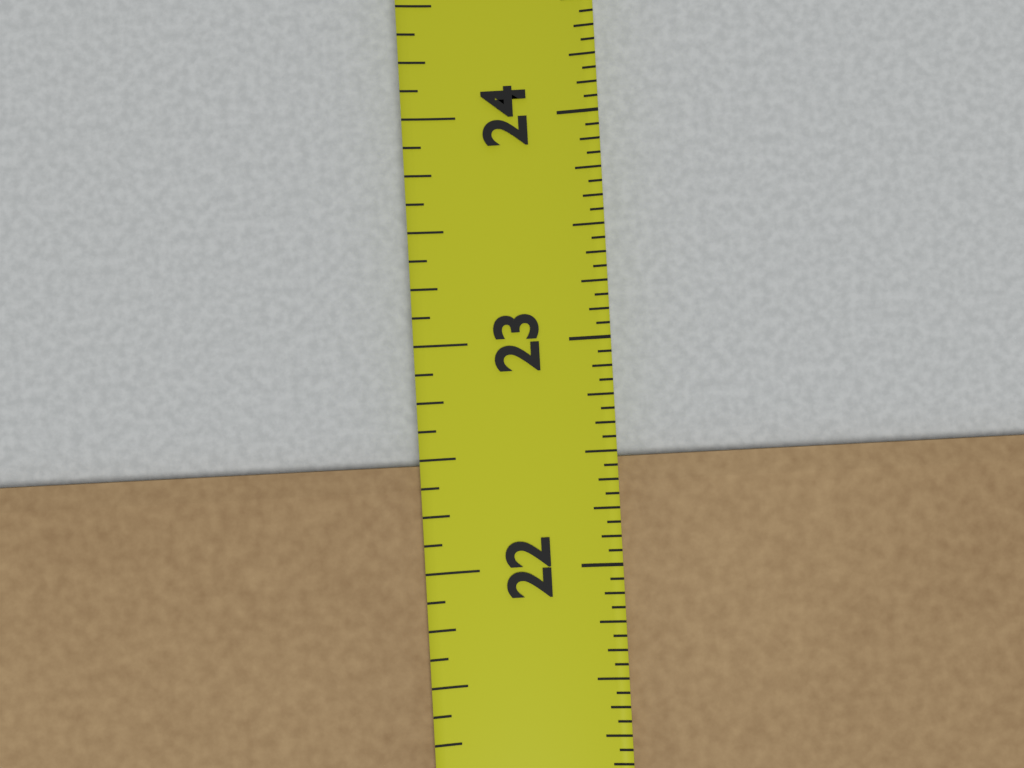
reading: 22.5000 in
